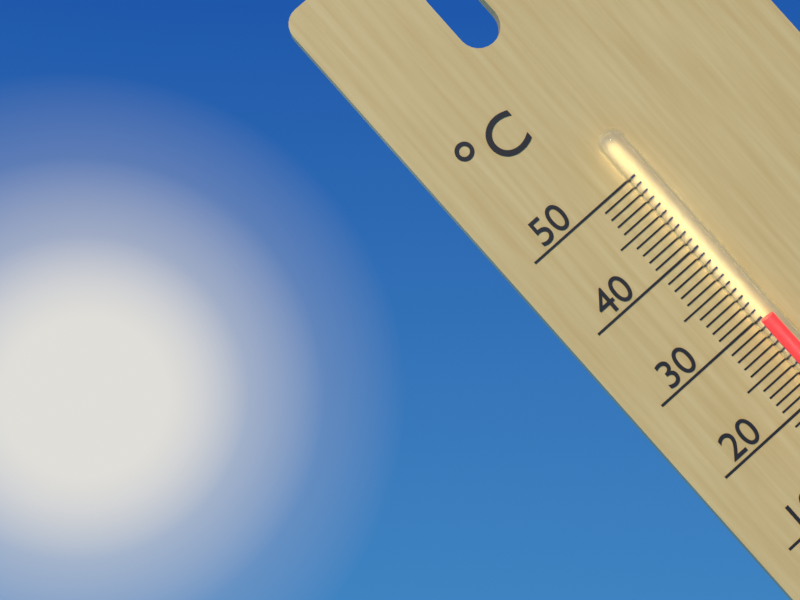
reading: 30 °C
